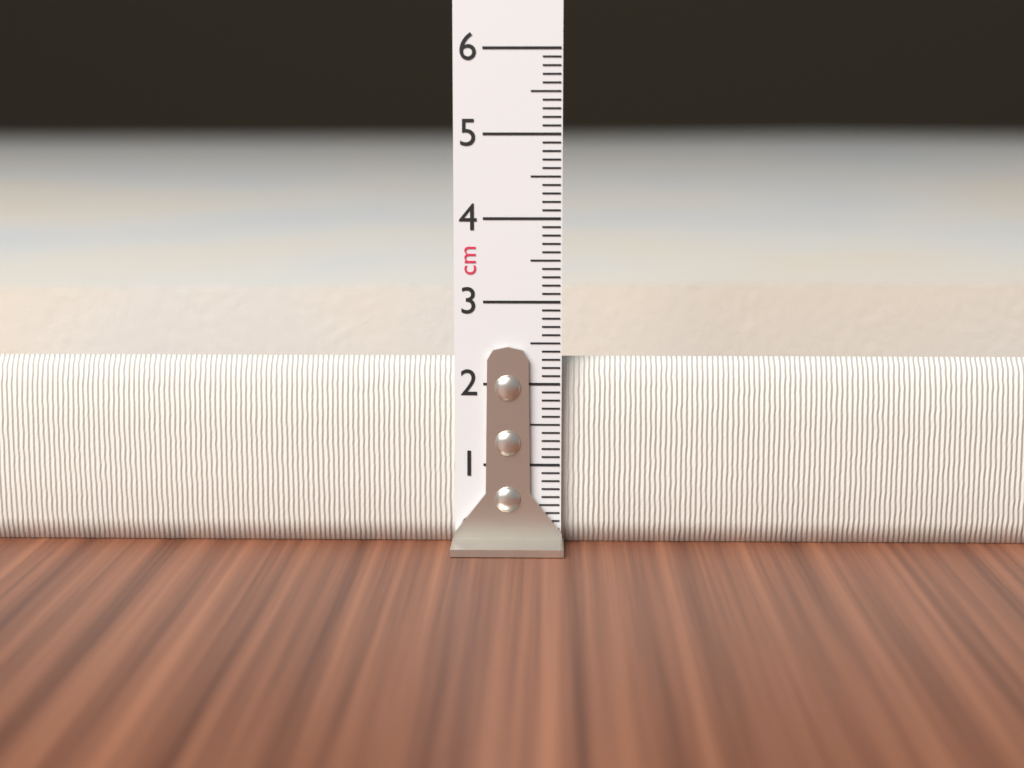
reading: 2.3 cm
